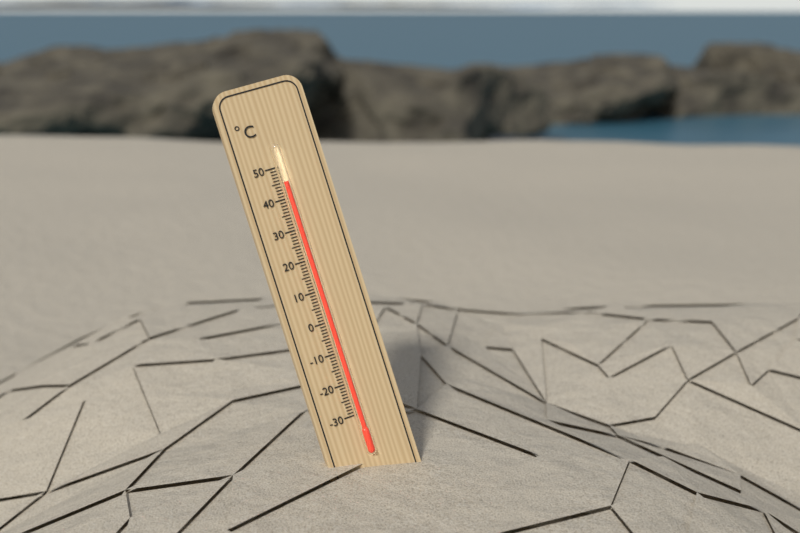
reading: 45 °C
